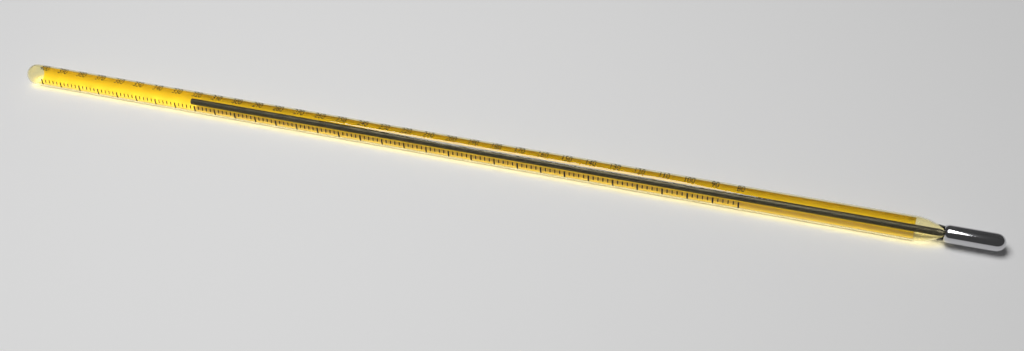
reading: 324 (no unit)
